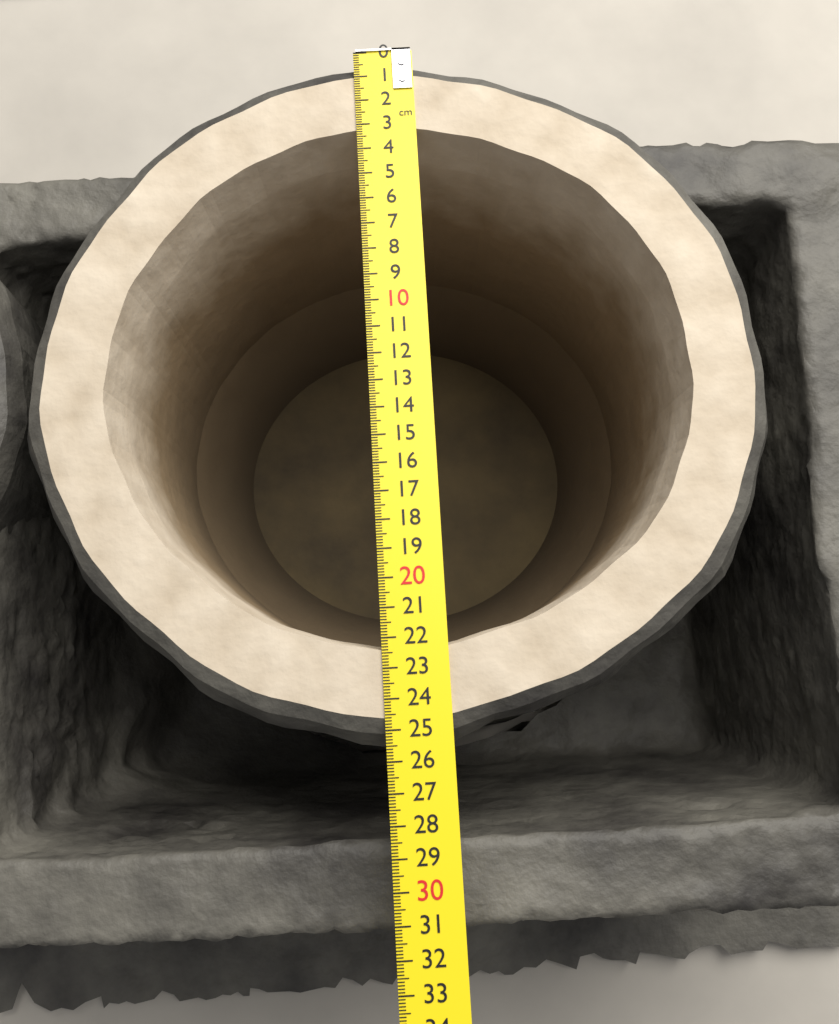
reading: 25.6 cm
